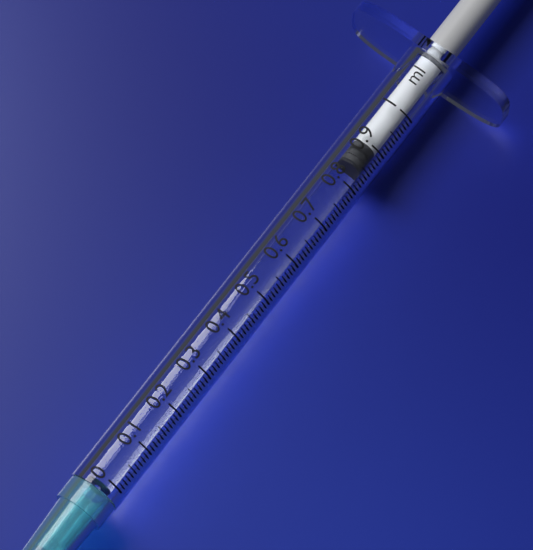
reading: 0.85 ml
